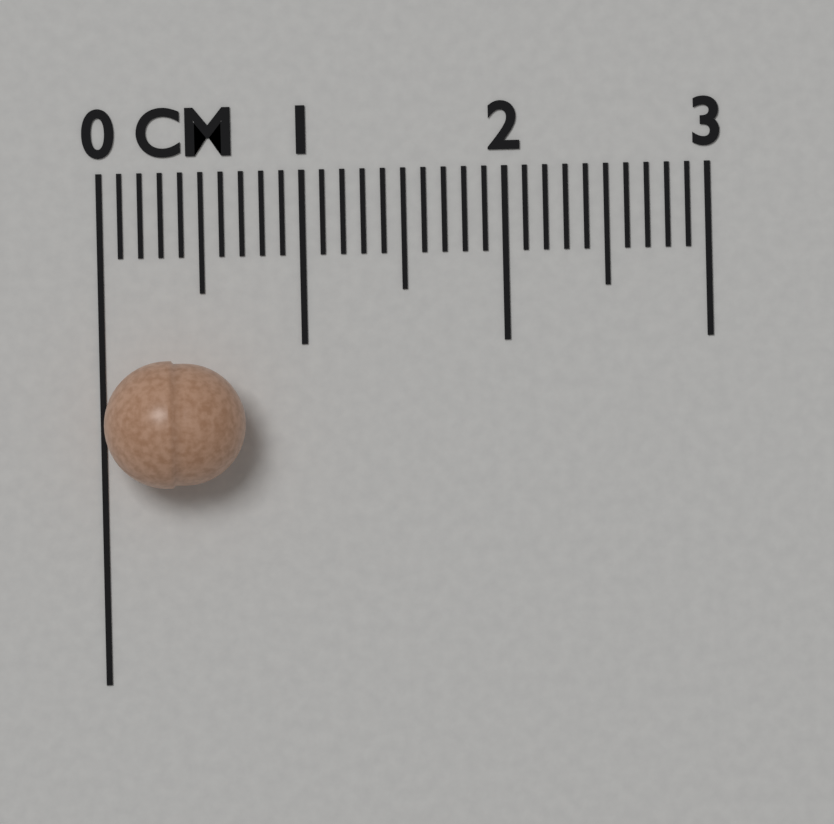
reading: 0.7 cm
